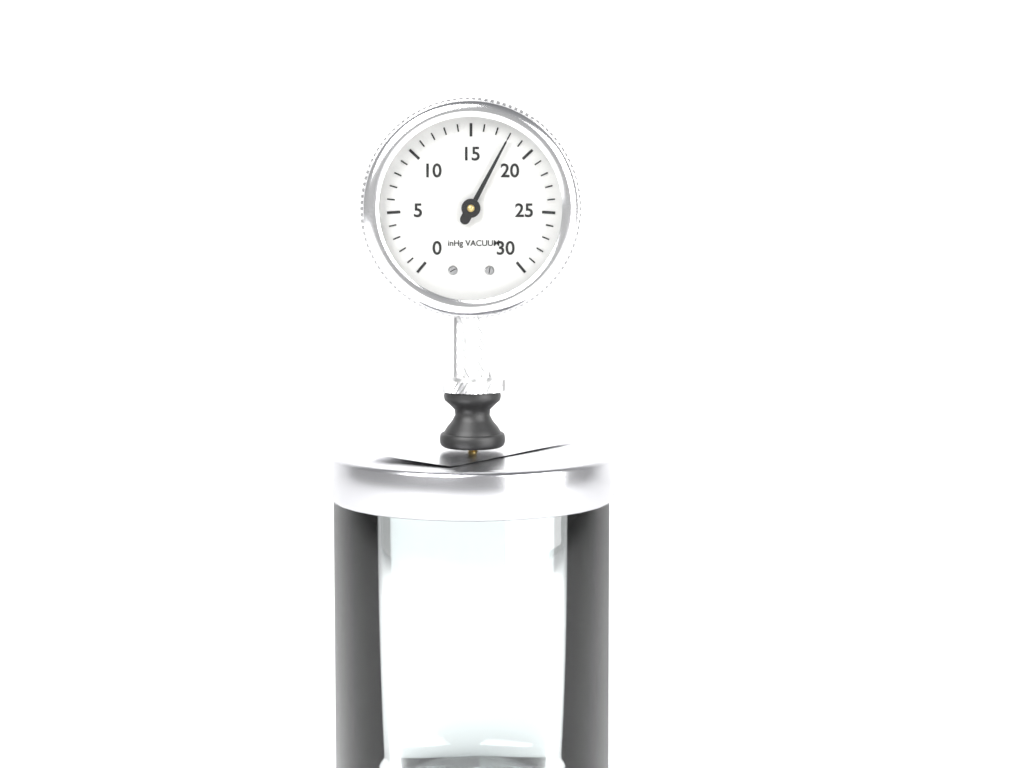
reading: 18 inHg
